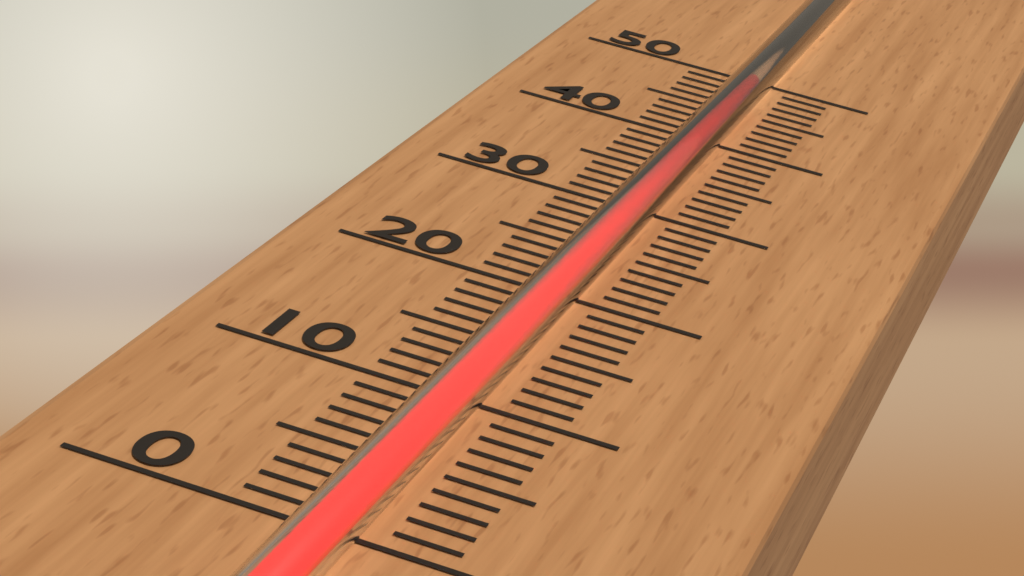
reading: 46 (no unit)
